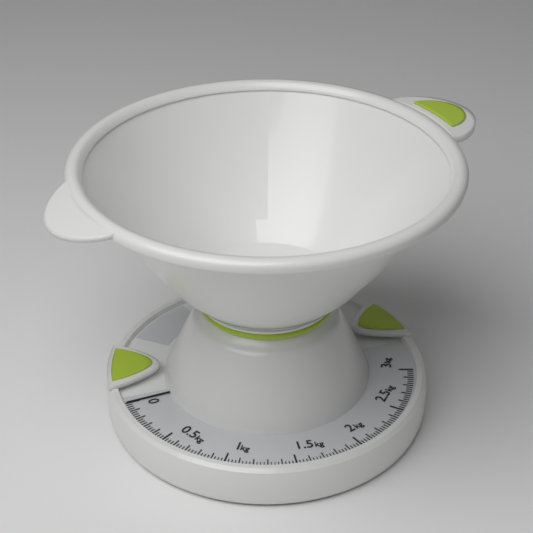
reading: 0.000 kg
